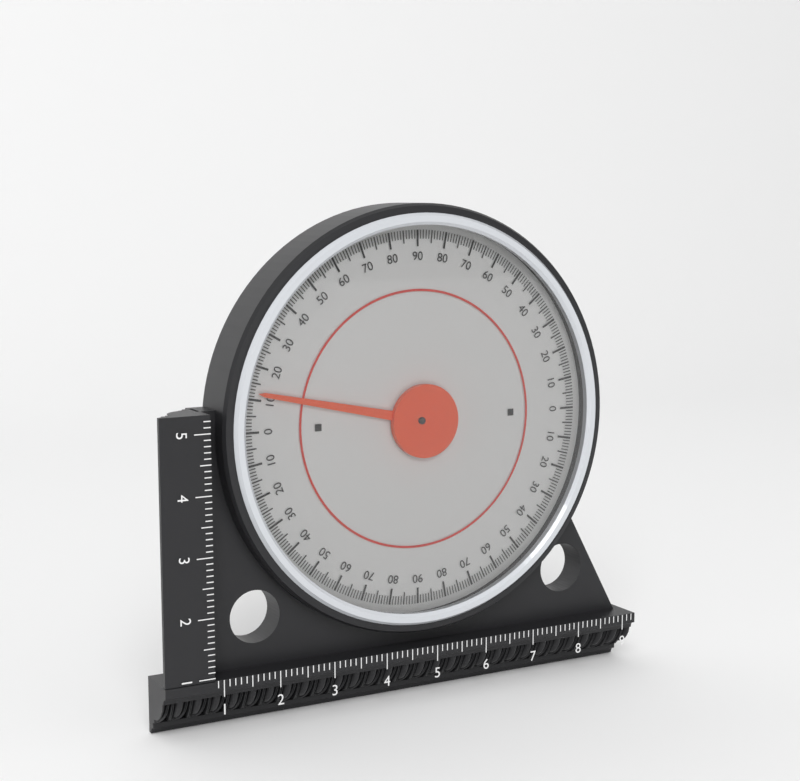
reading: 12 (no unit)
